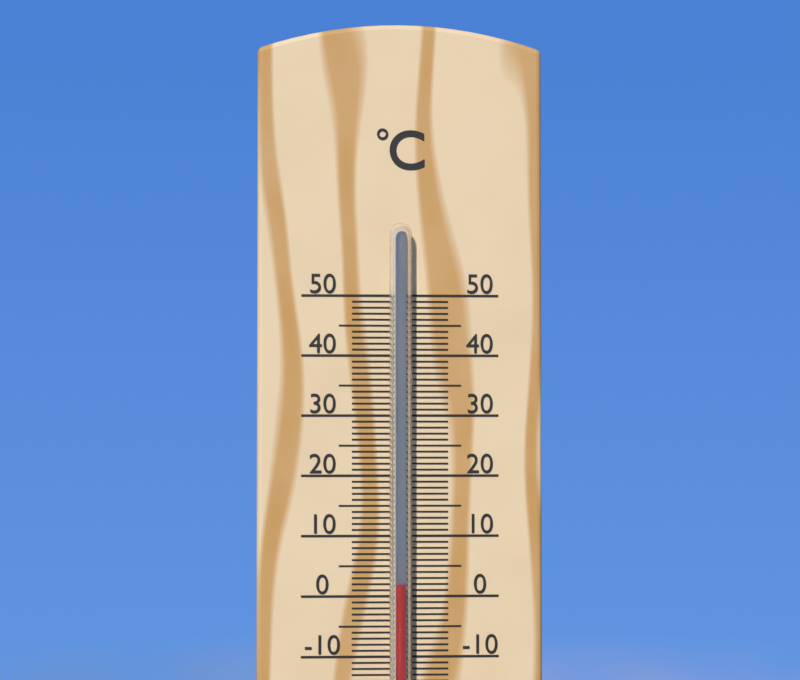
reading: 2 °C
